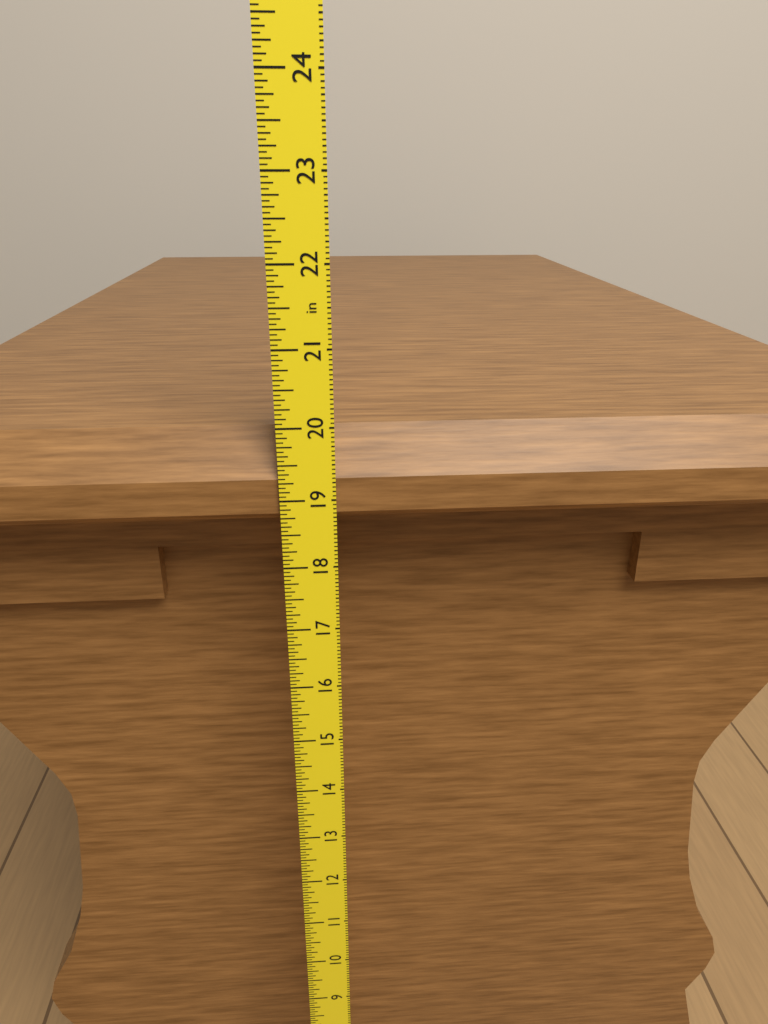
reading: 19.8750 in
